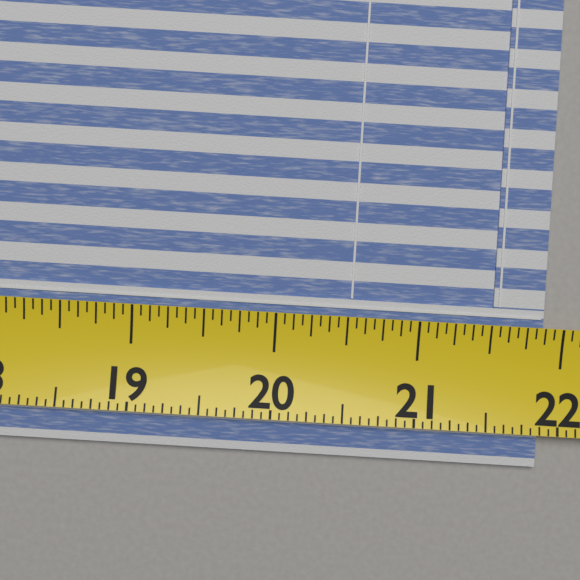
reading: 21.8750 (no unit)
